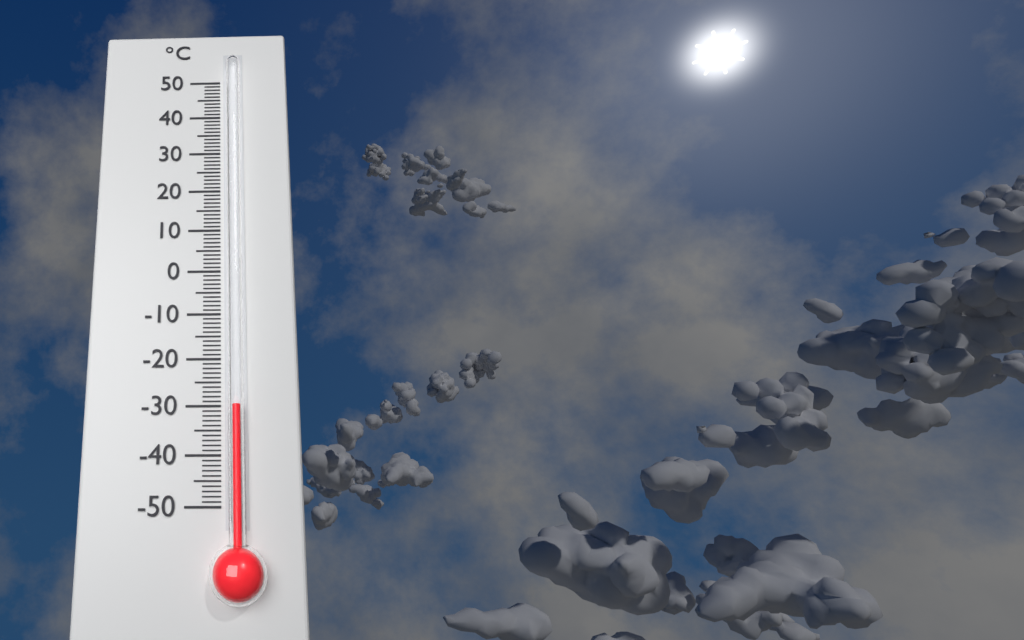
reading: -30 °C
